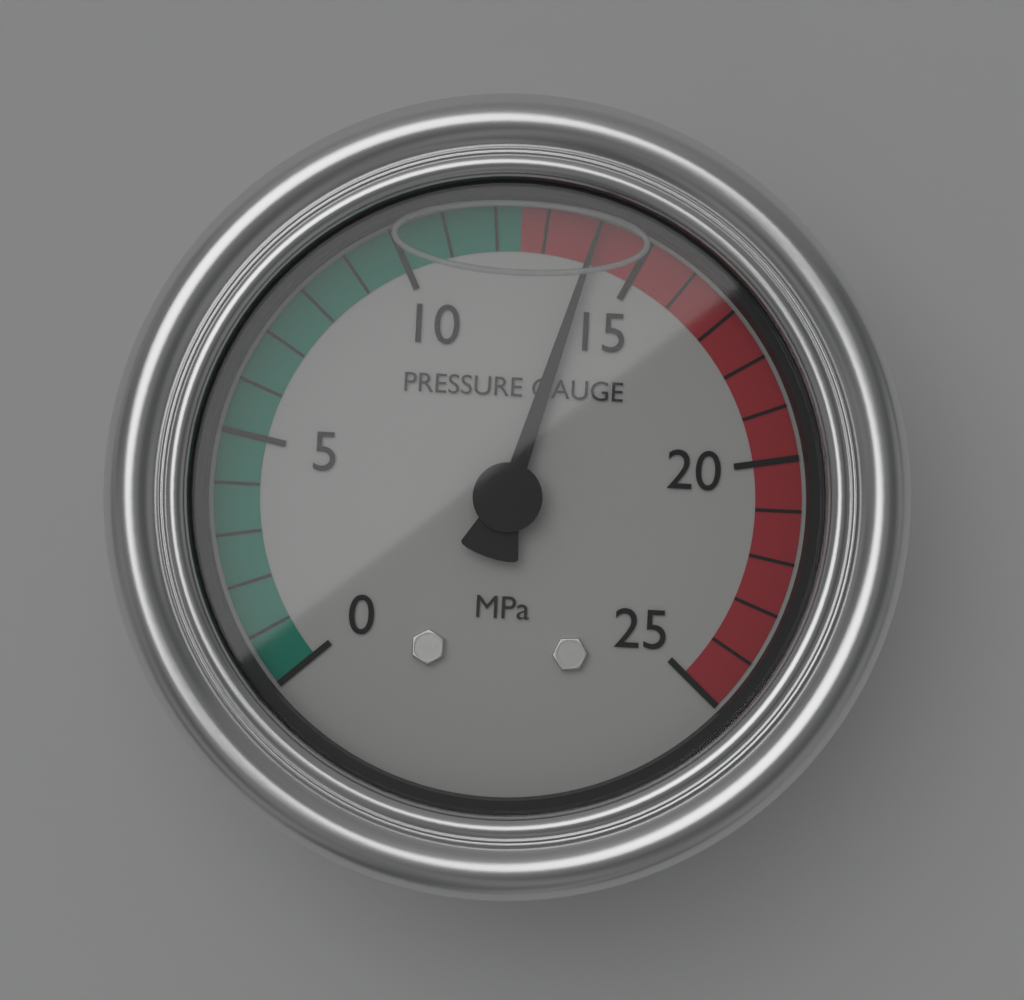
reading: 14 MPa
